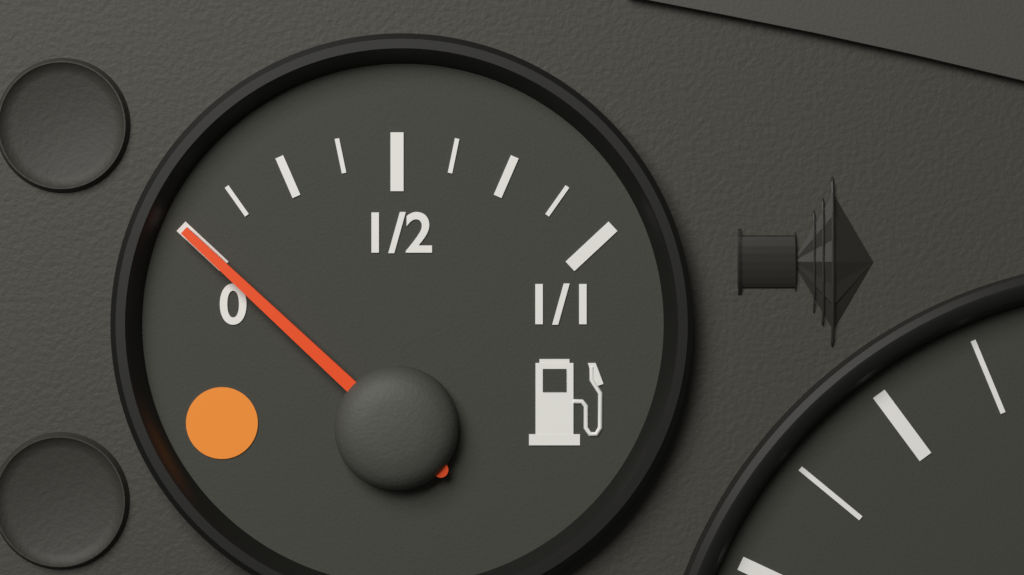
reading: 0.000 (no unit)
